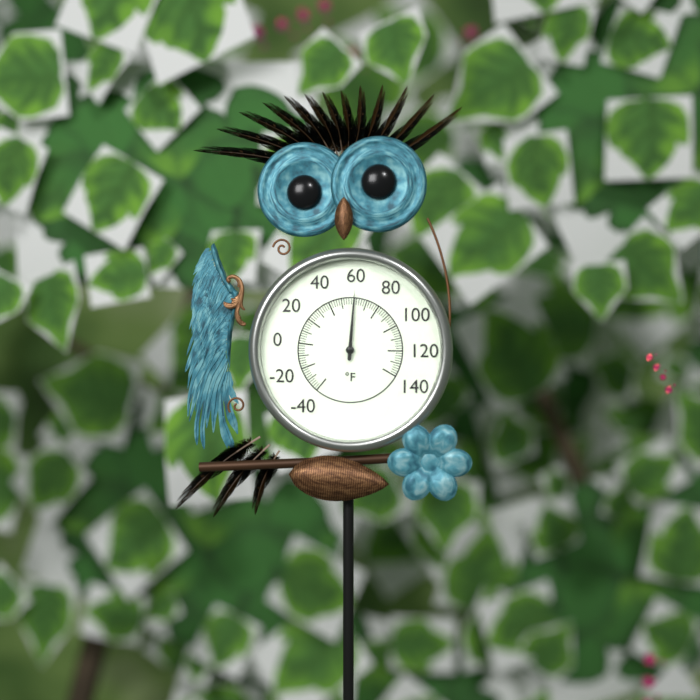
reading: 60 °F
